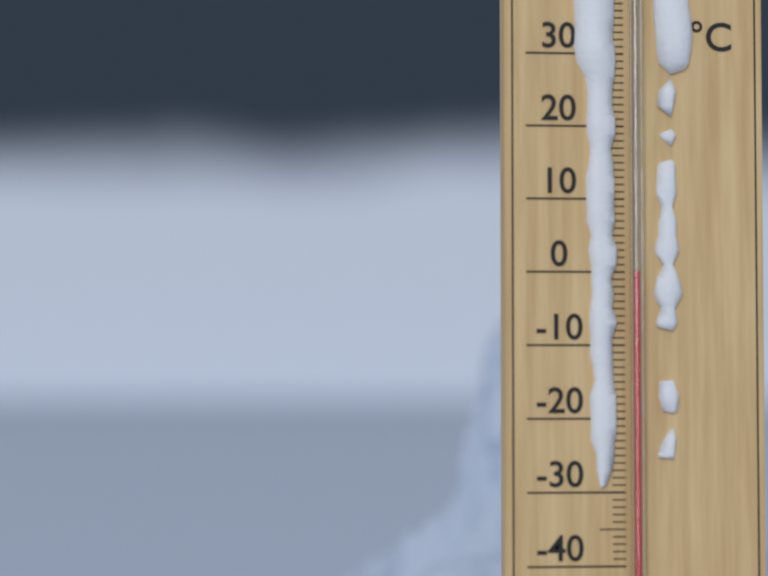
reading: 0 °C
